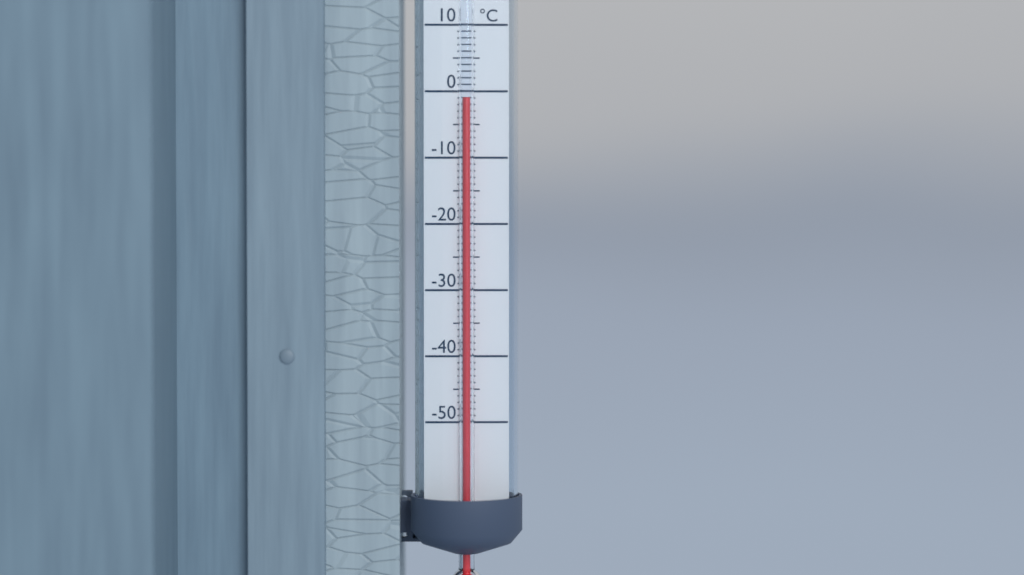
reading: -1 °C
